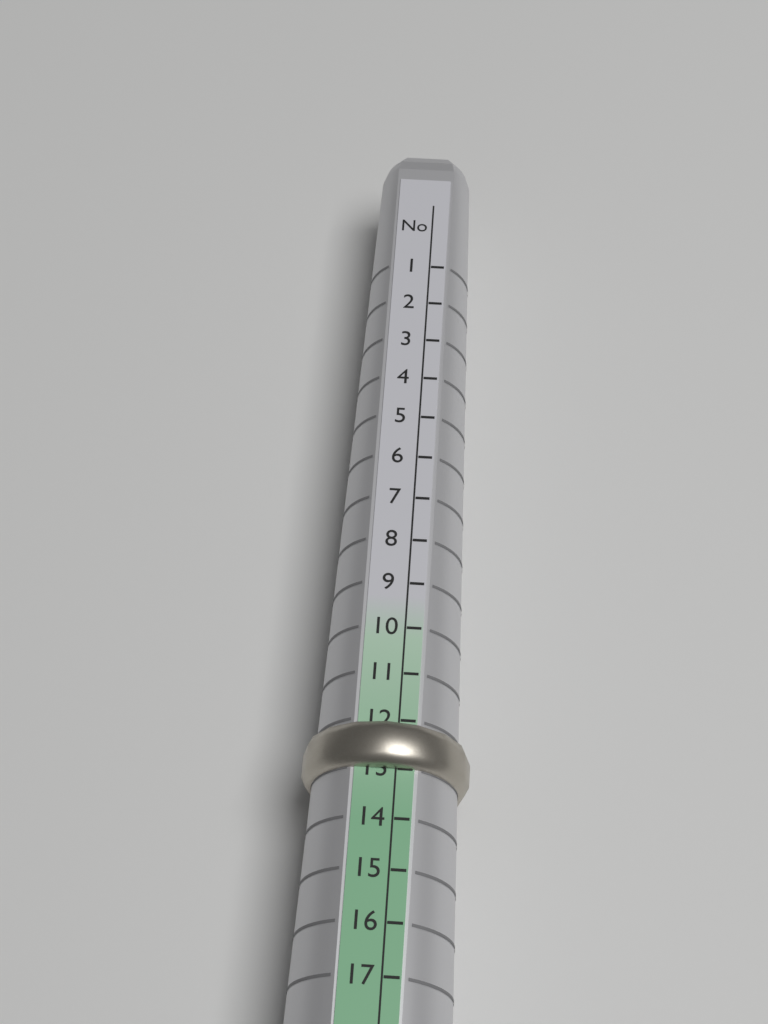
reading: 13 No
